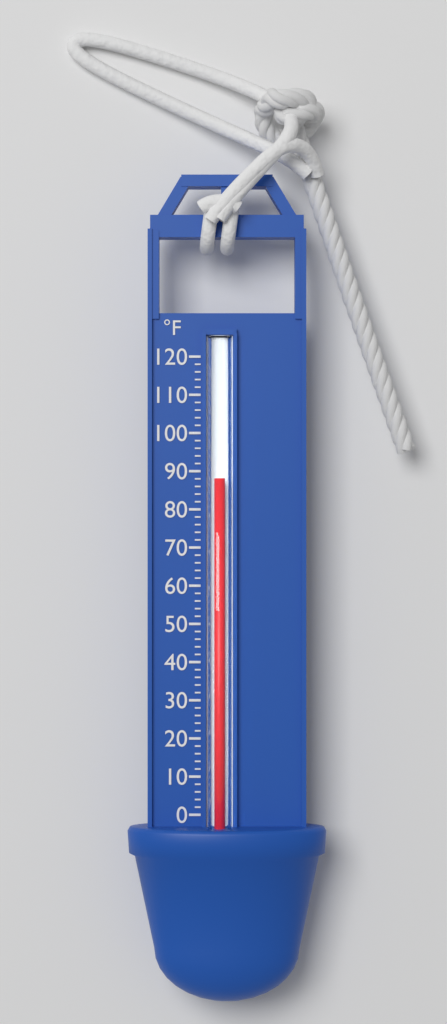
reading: 88 °F
